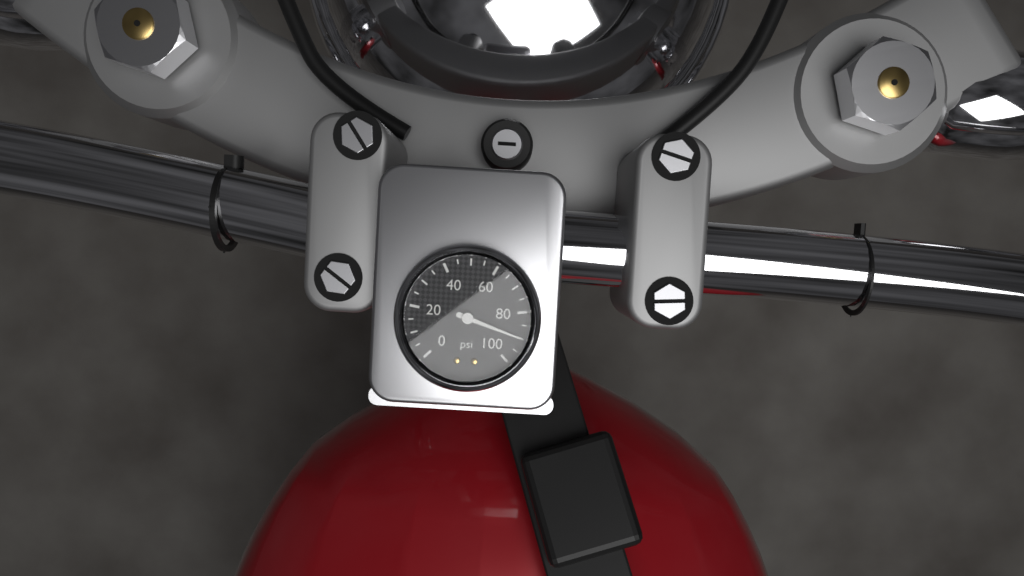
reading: 90 psi
